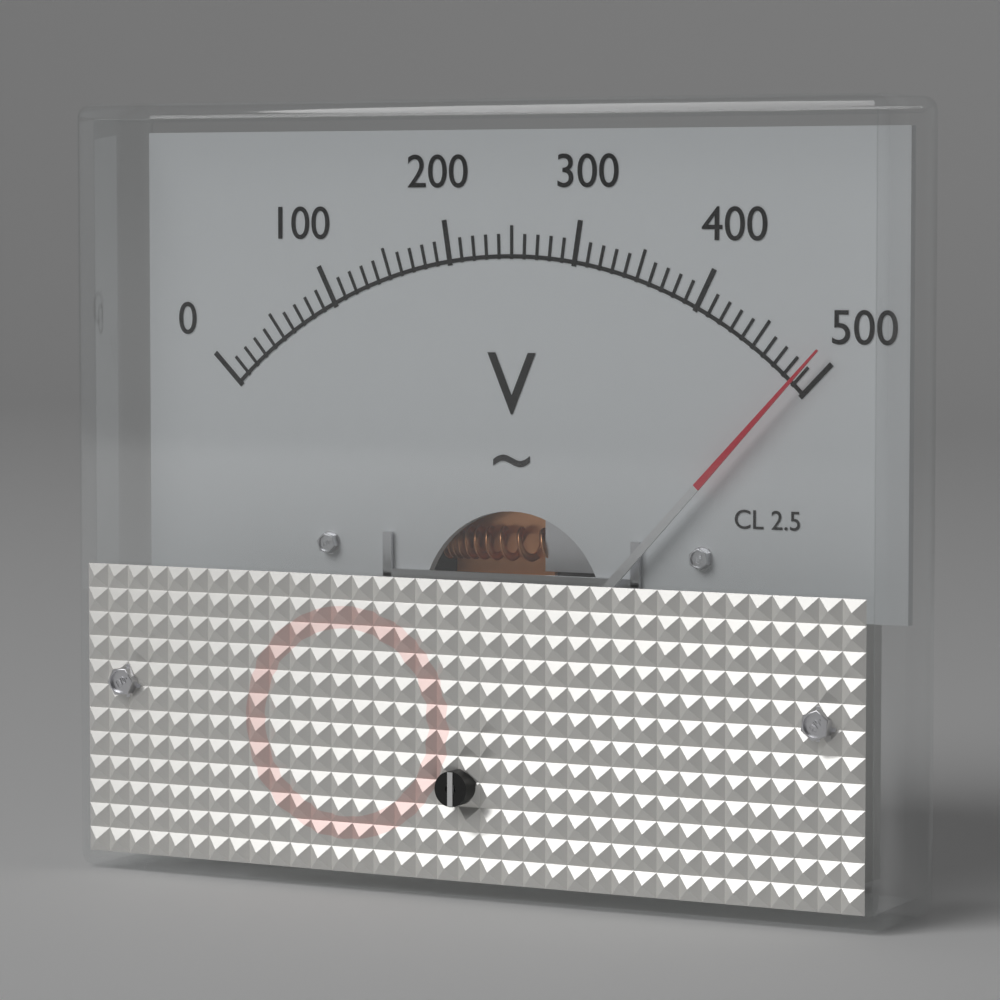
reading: 490 V
